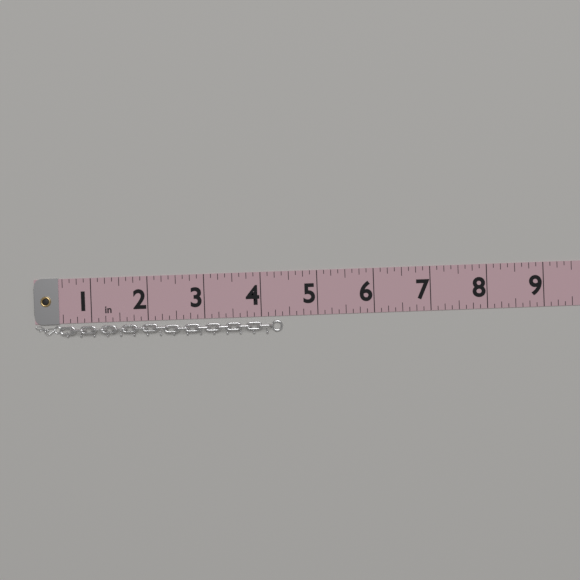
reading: 4.375 in
